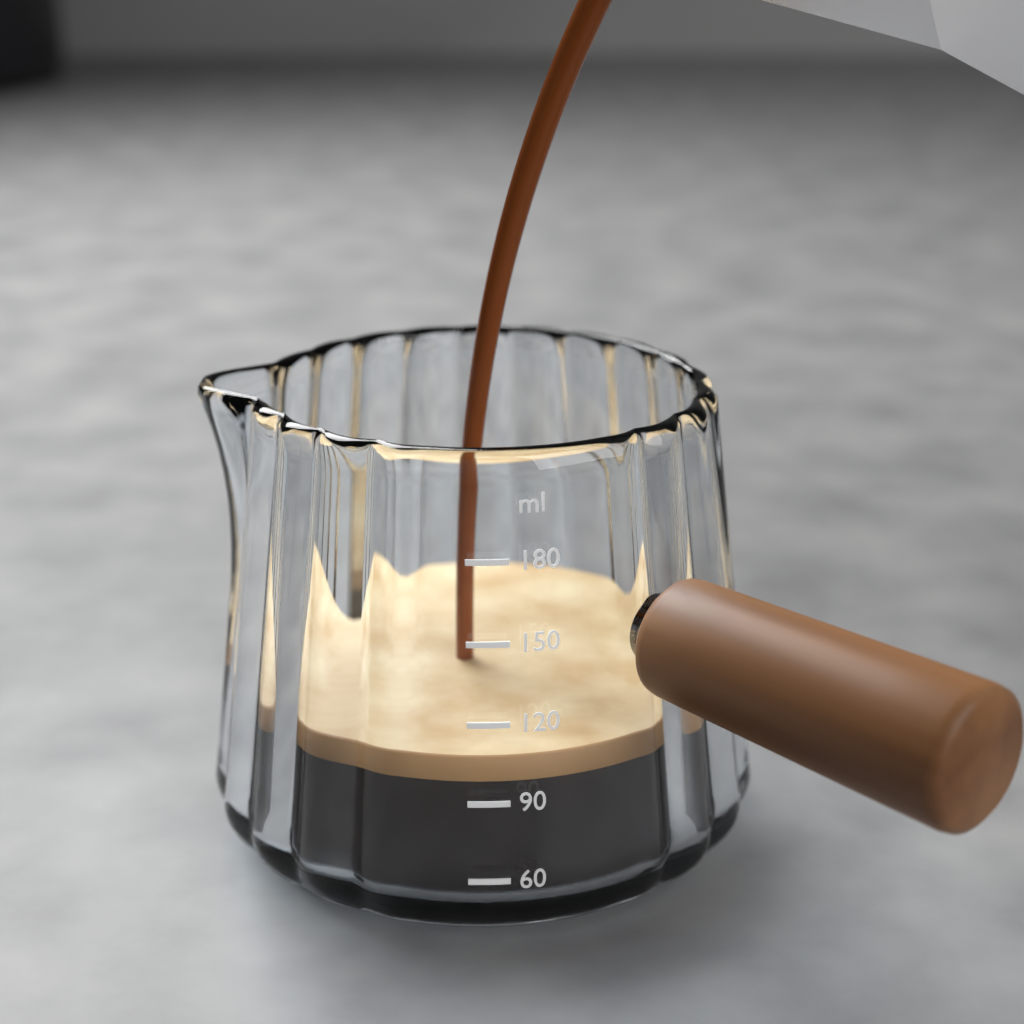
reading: 105 ml
